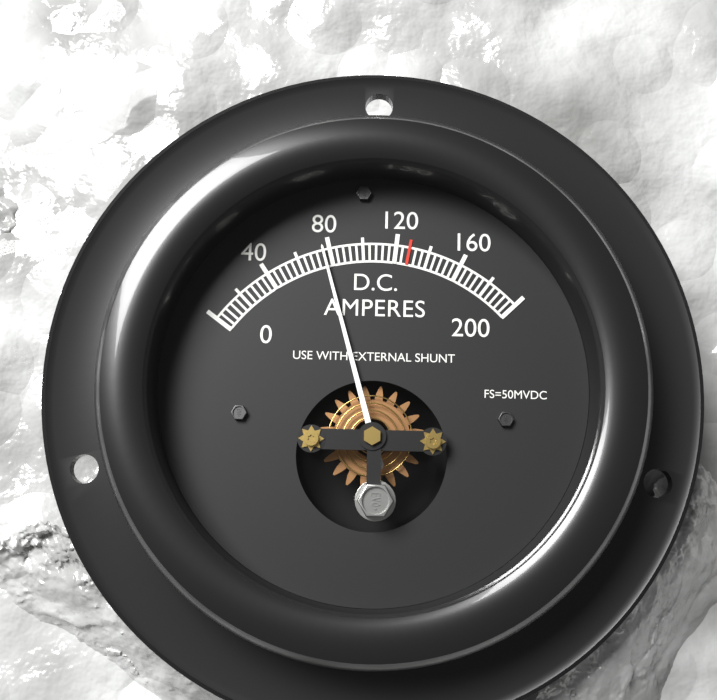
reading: 76 A
